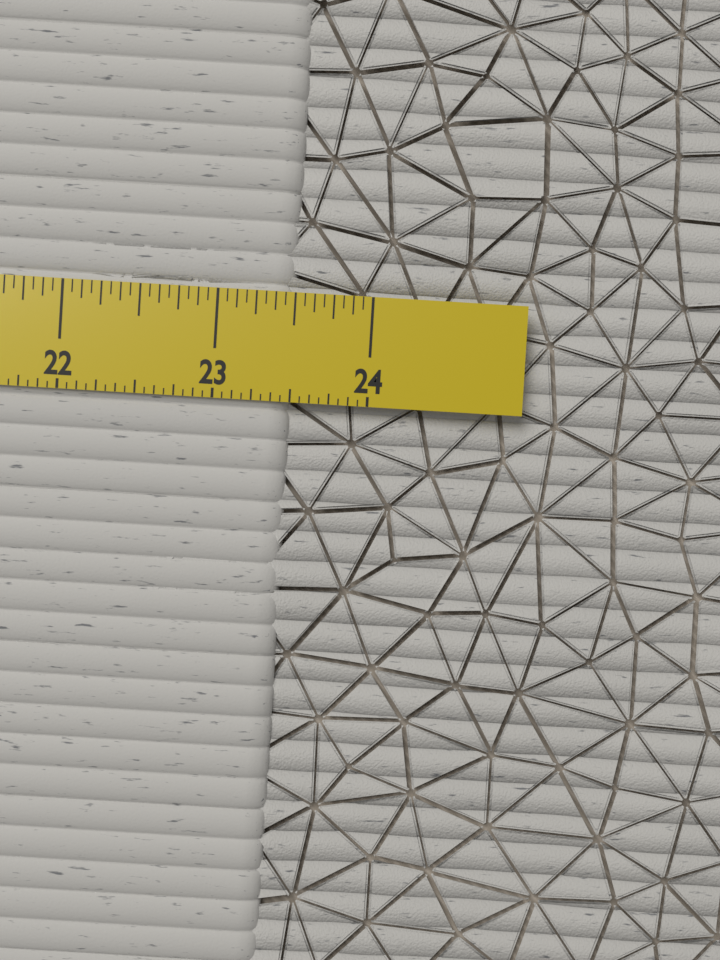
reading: 23.5000 in
